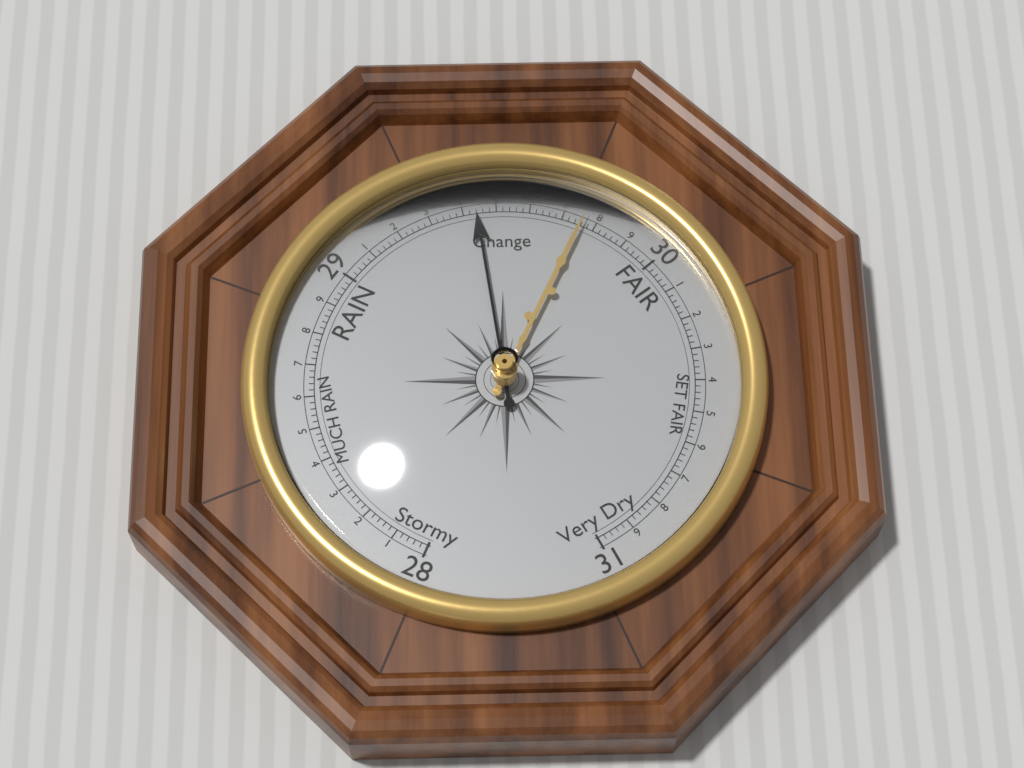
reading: 29.44 (no unit)
